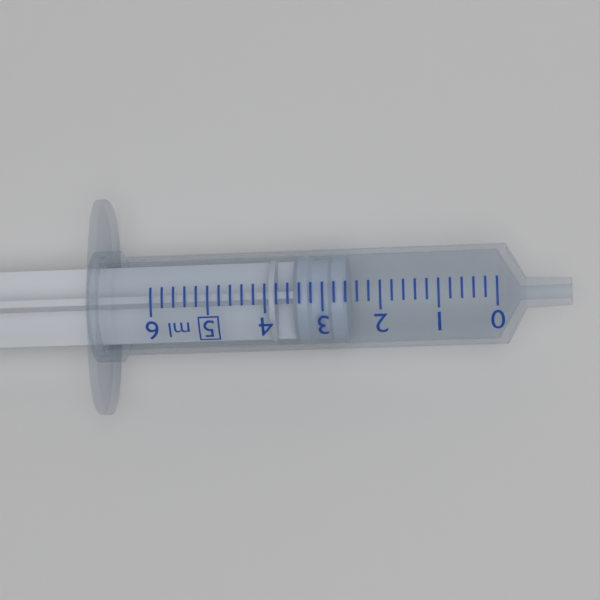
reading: 2.6 ml
